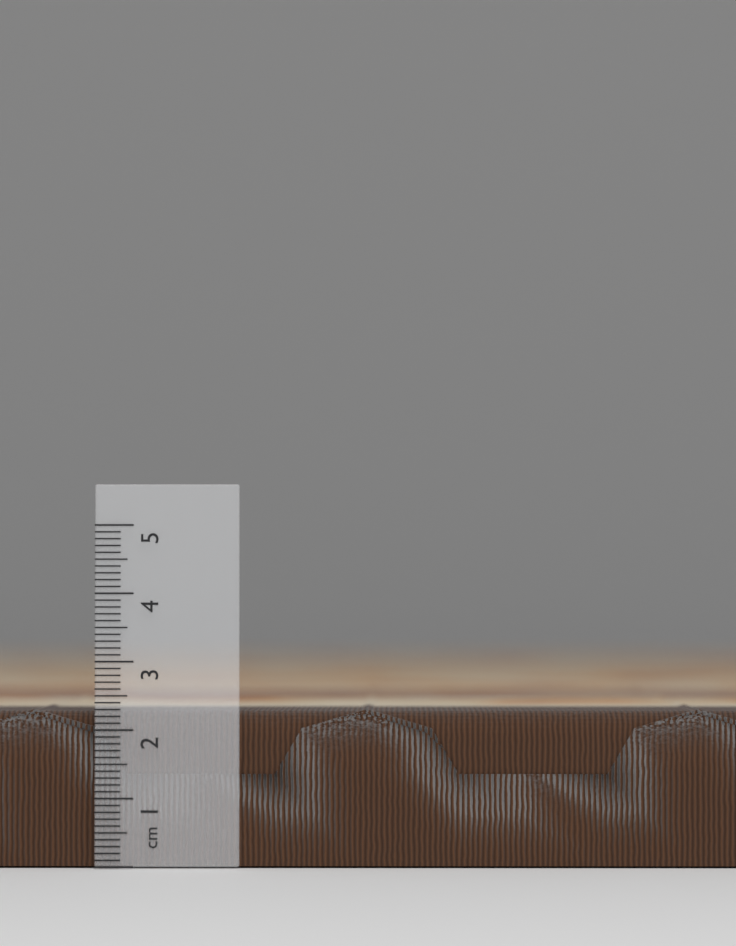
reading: 2.3 cm
